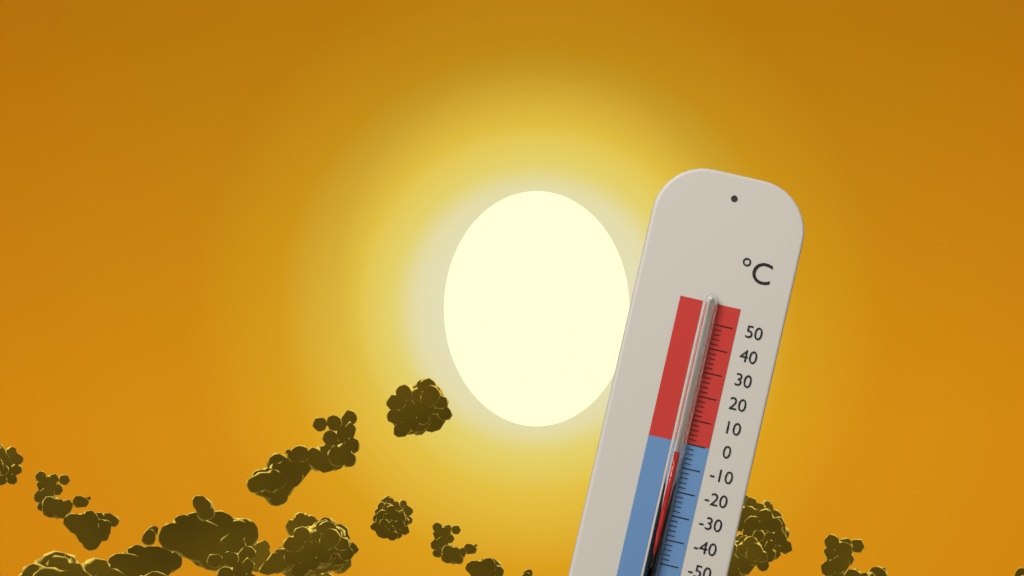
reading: -4 °C
